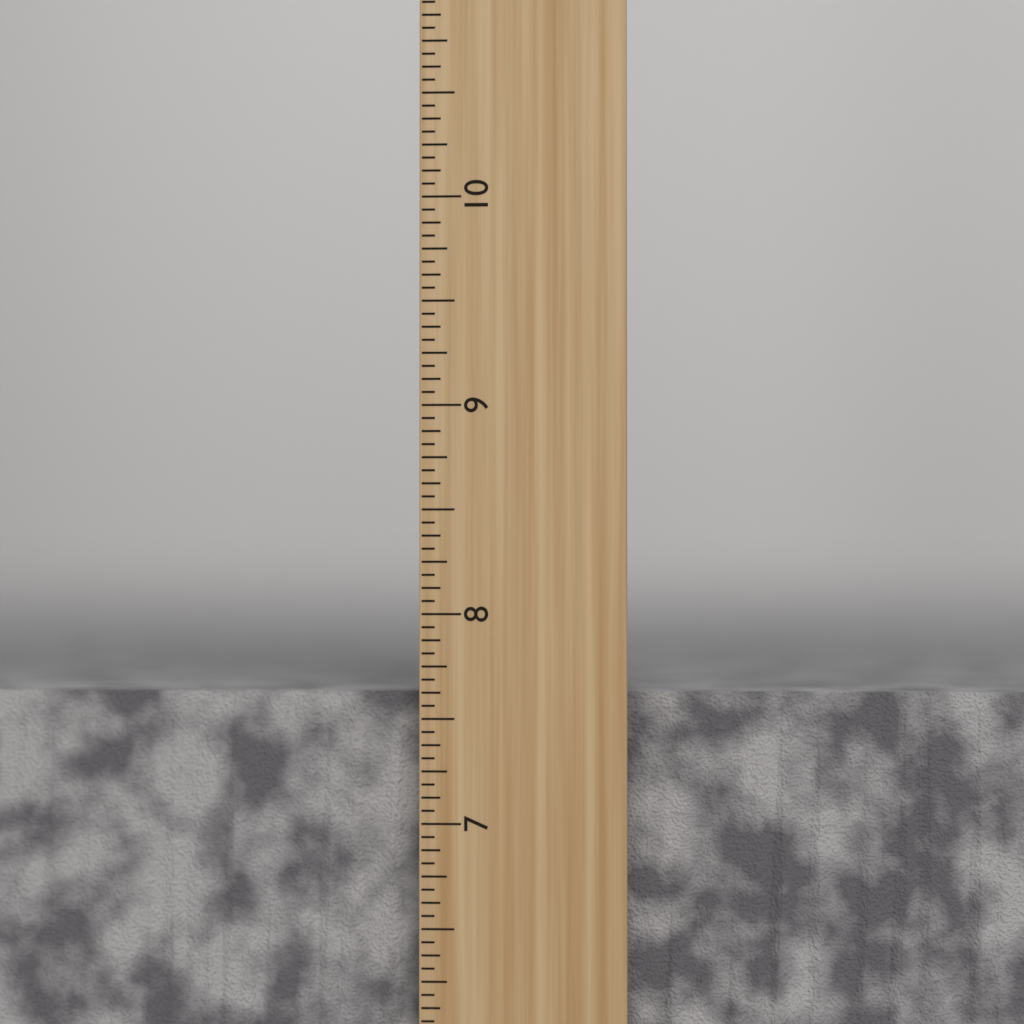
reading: 7.6250 inch
